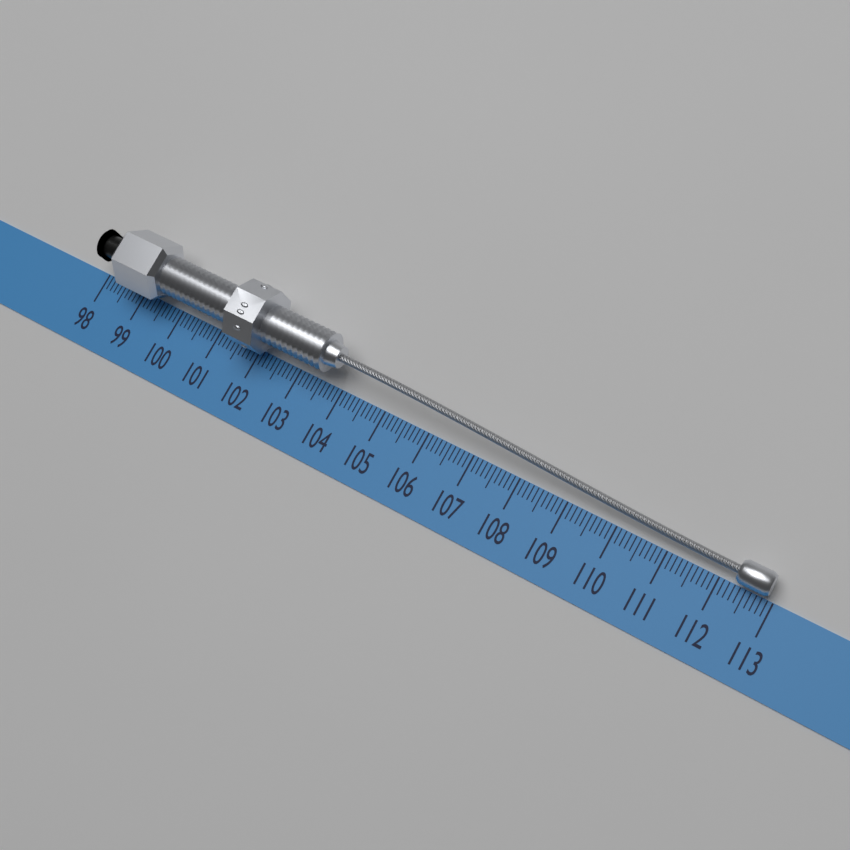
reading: 112.9 (no unit)
